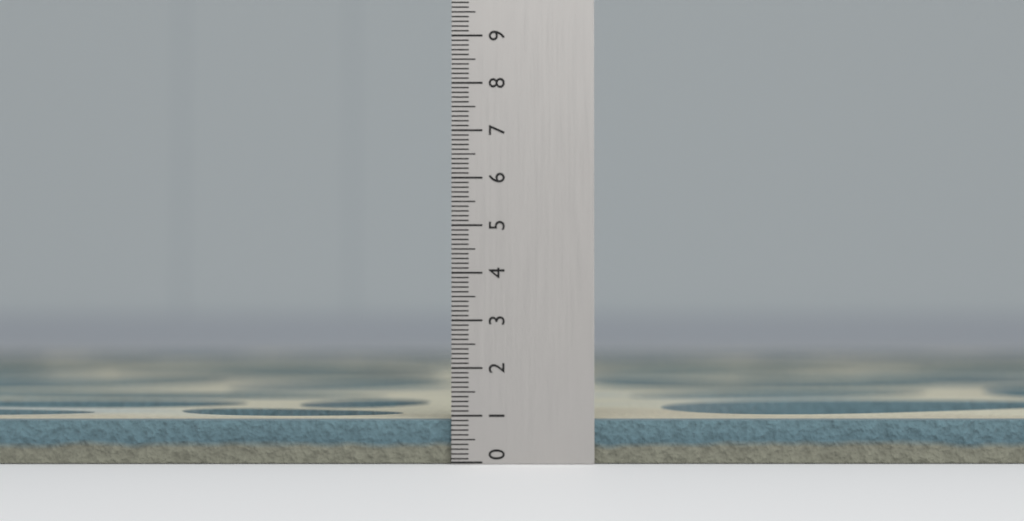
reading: 0.9 (no unit)
